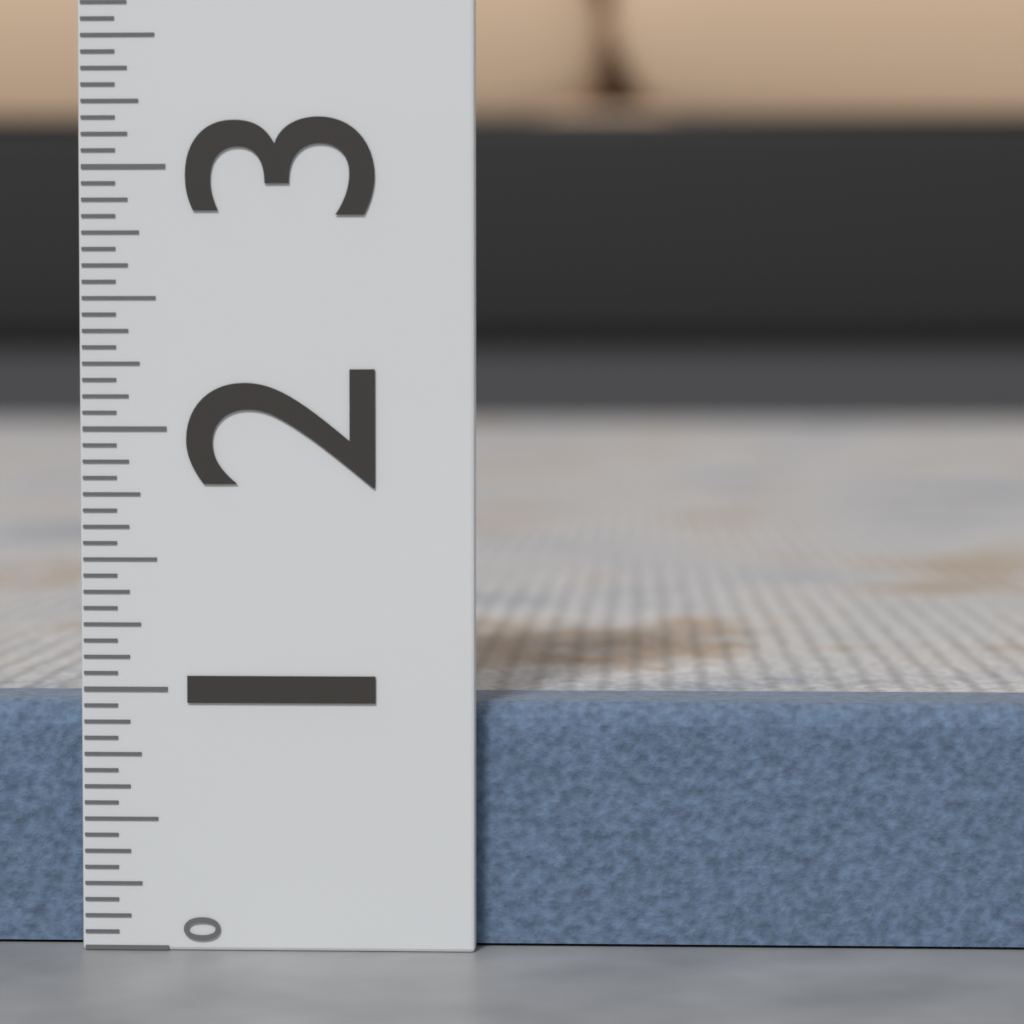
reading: 0.9375 (no unit)
